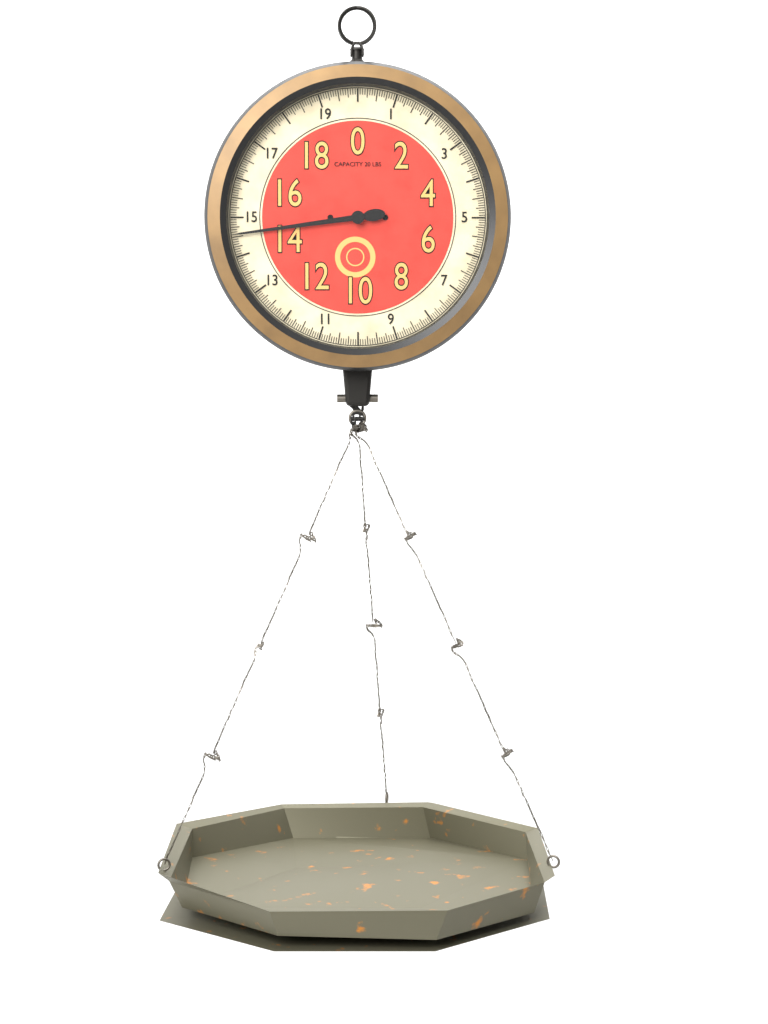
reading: 14.5625 lbs
